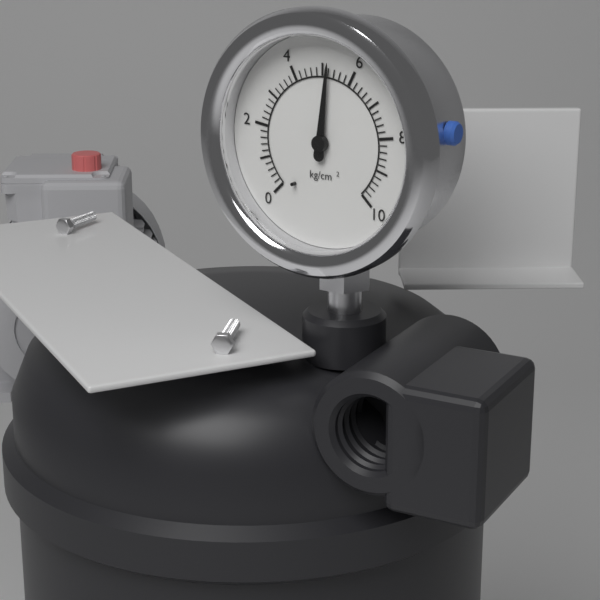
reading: 5.2 kg/cm²
